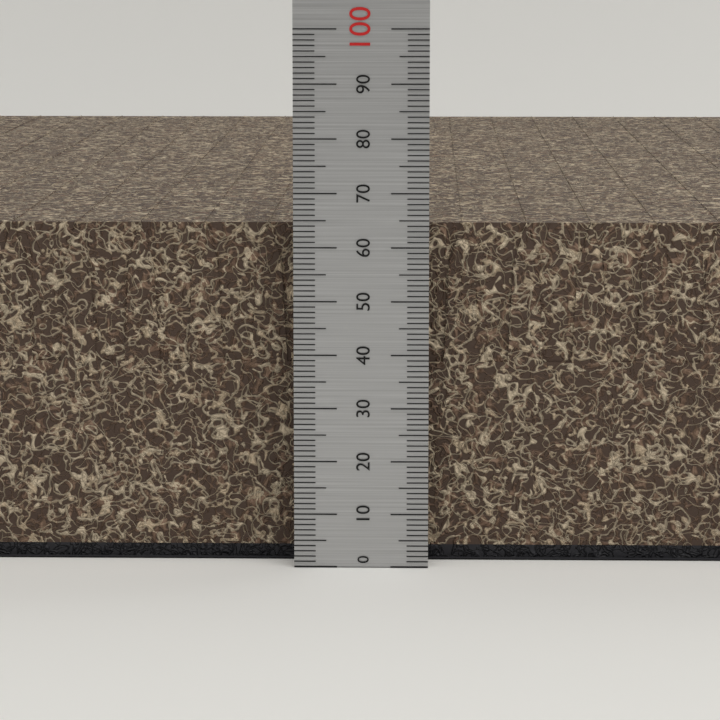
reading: 64 (no unit)
